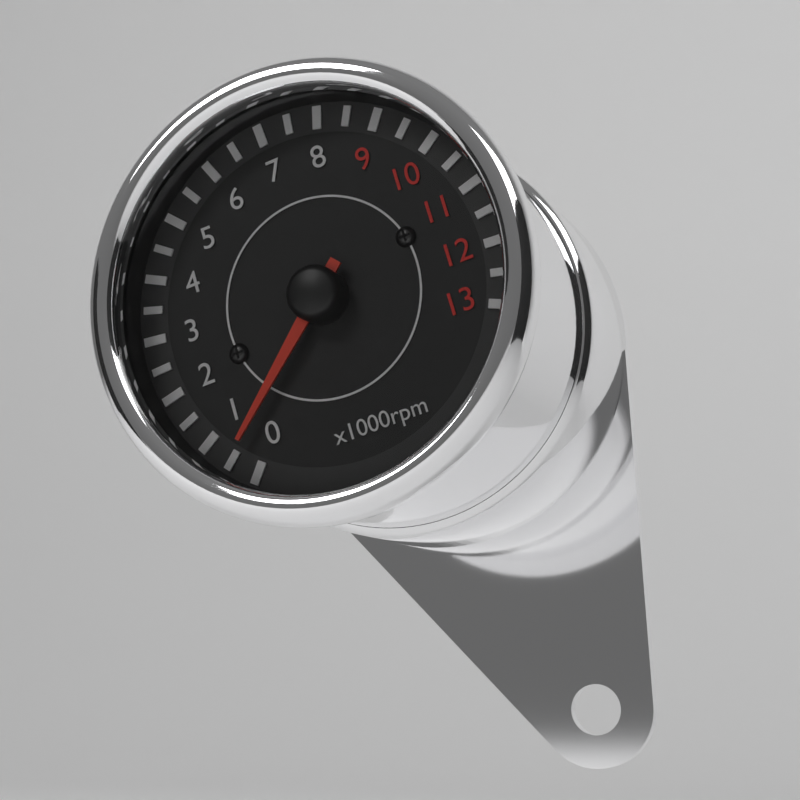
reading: 500 rpm
